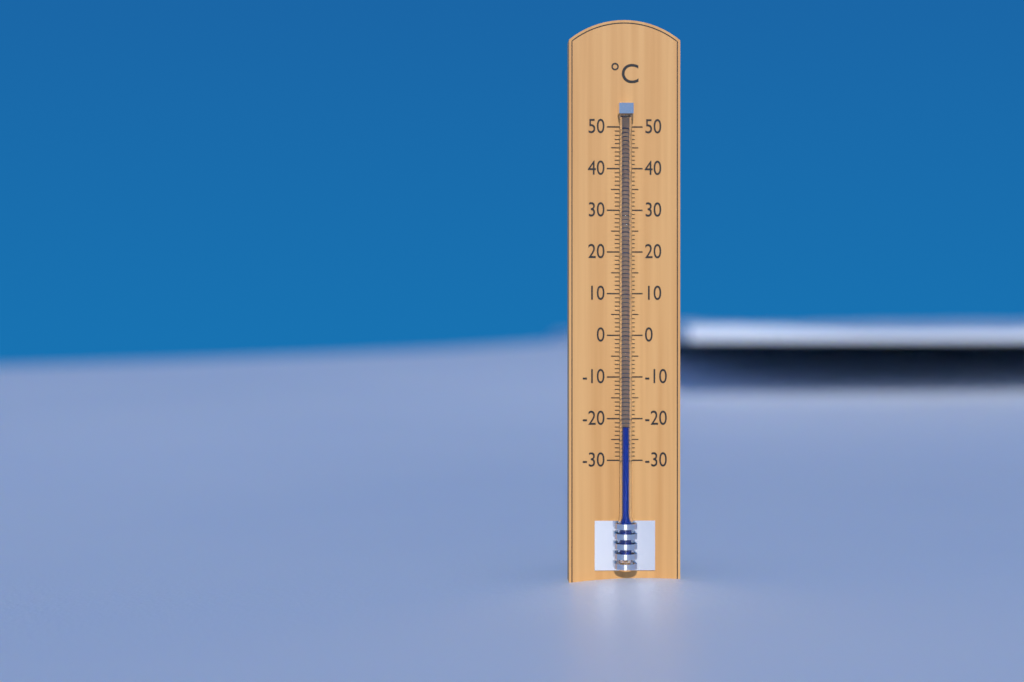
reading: -22 °C
